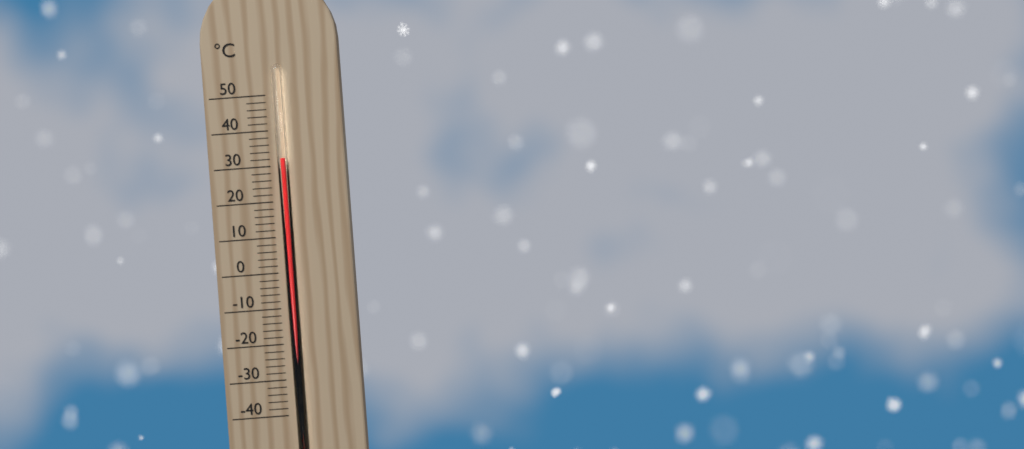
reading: 32 °C
